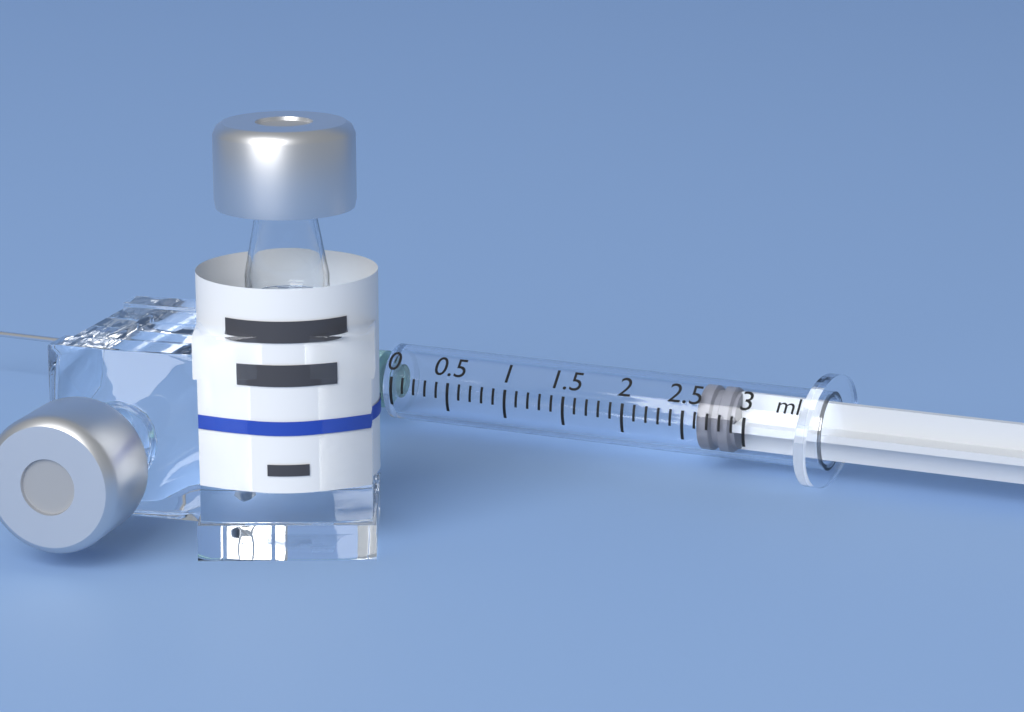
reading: 2.6 ml
